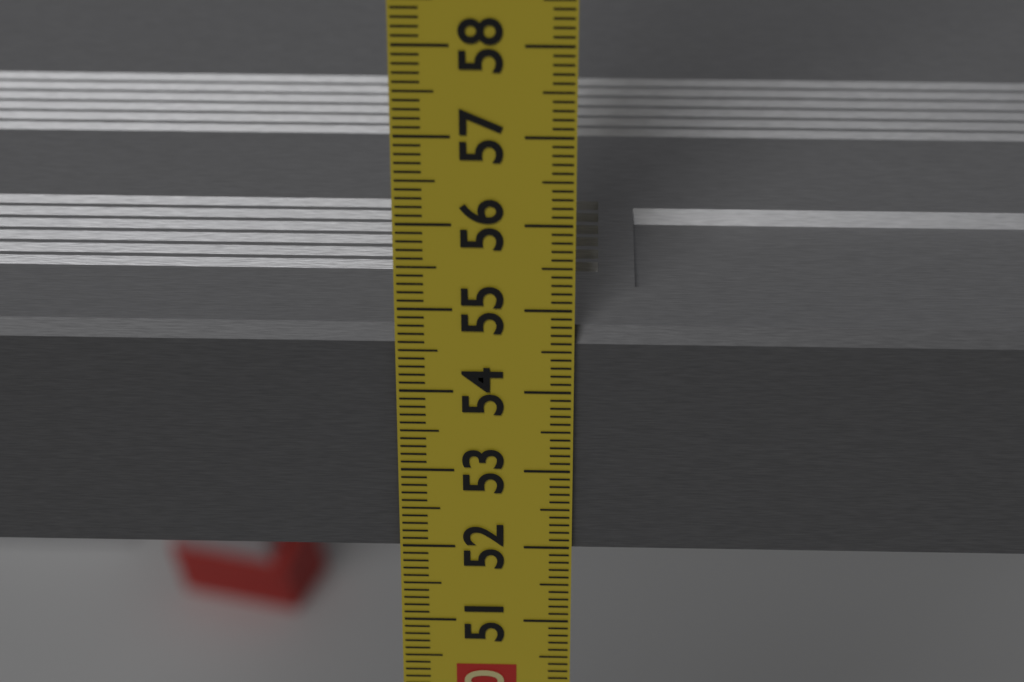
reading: 54.7 cm
